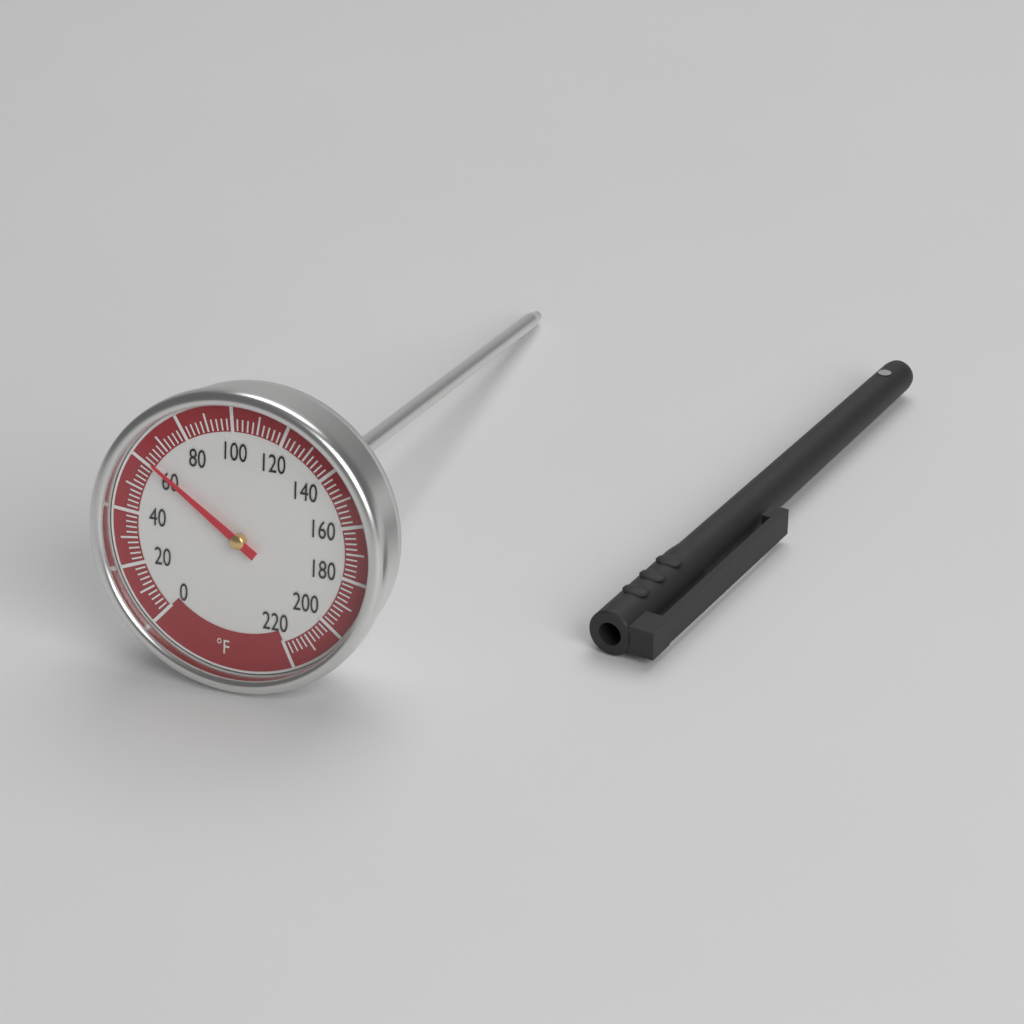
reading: 62 °F
